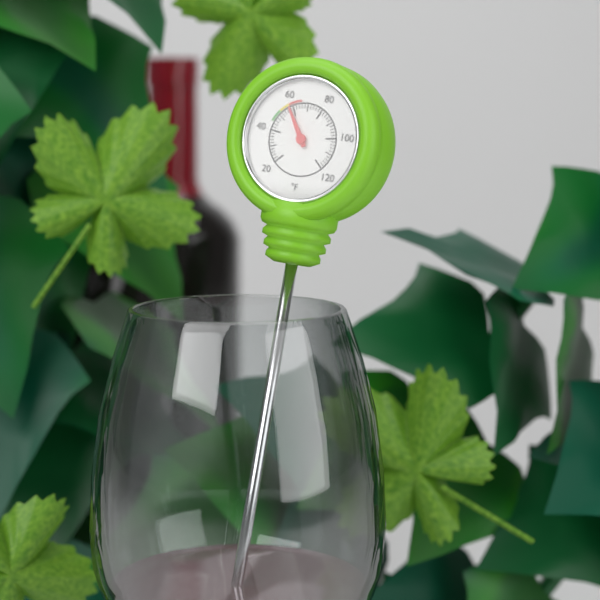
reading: 58 °F
